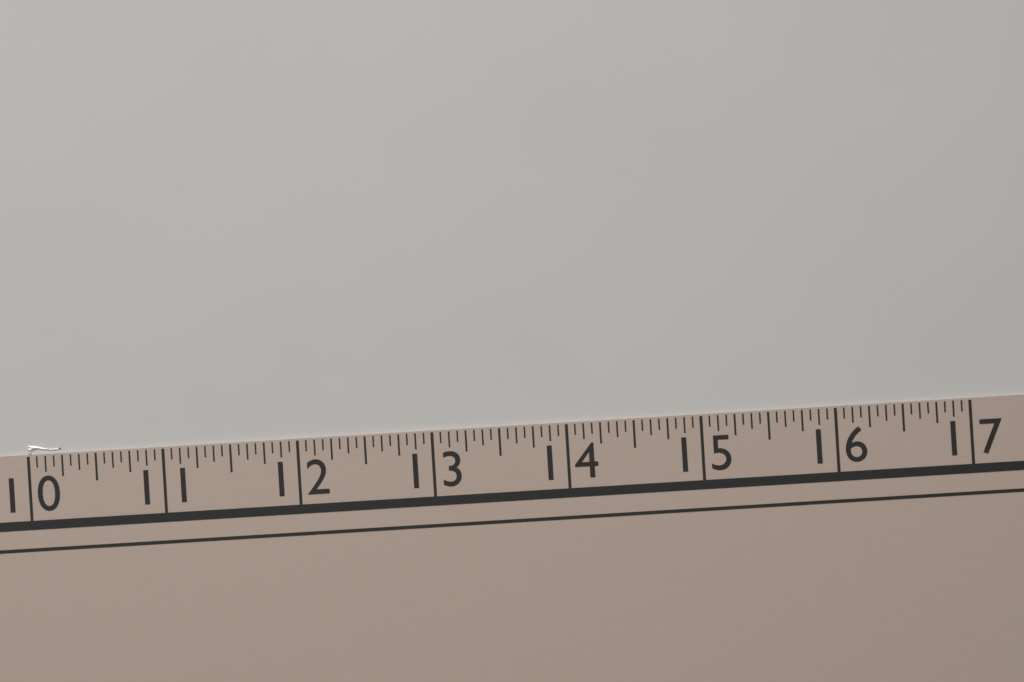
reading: 10.2500 (no unit)
